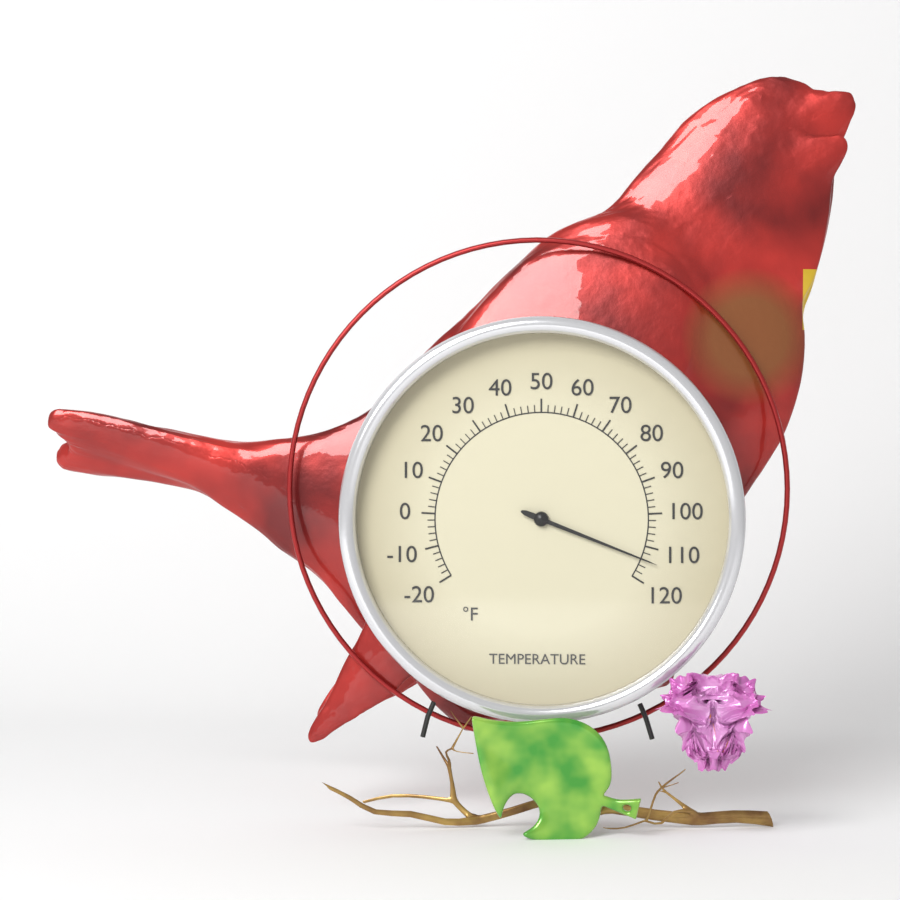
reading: 114 °F
